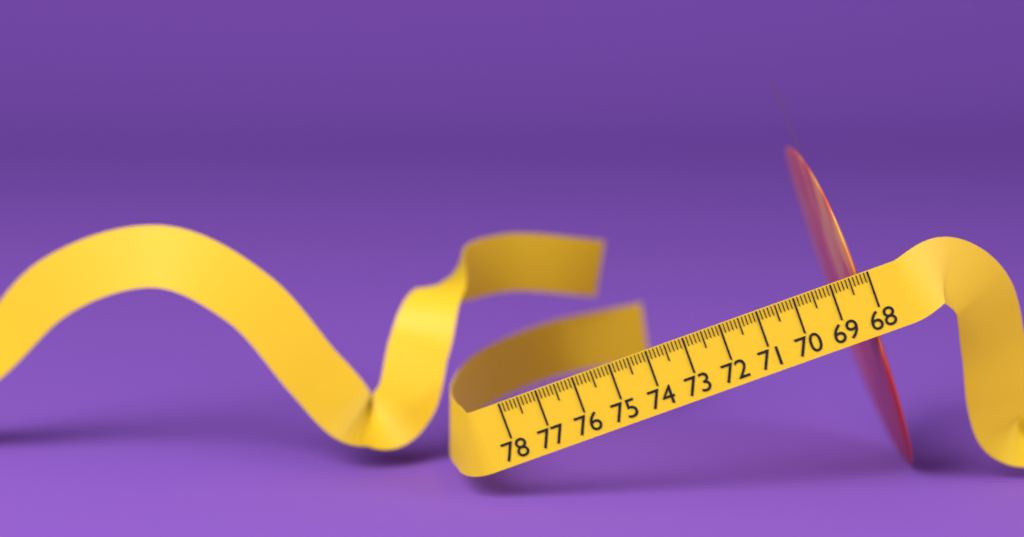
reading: 68.5 cm
